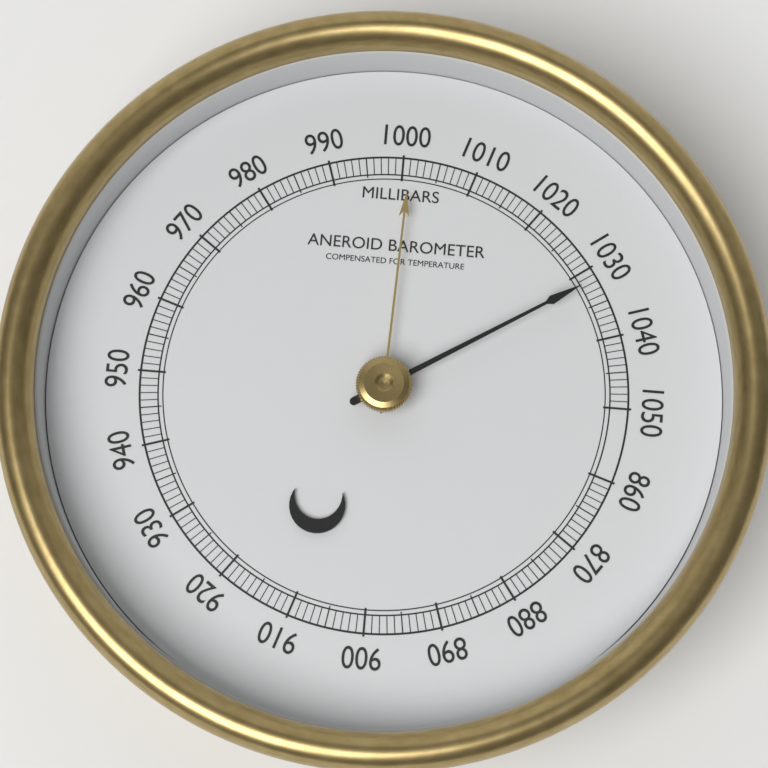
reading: 1032 mbar
